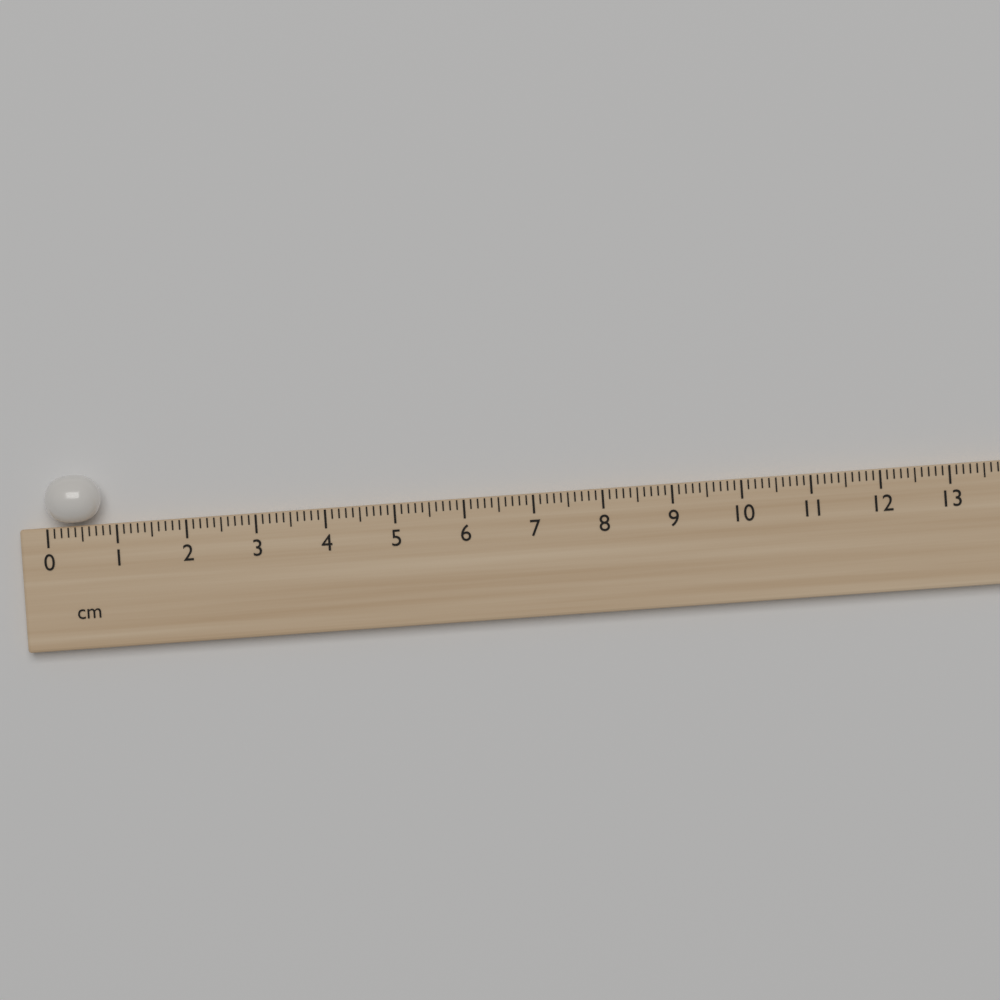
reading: 0.8 cm
